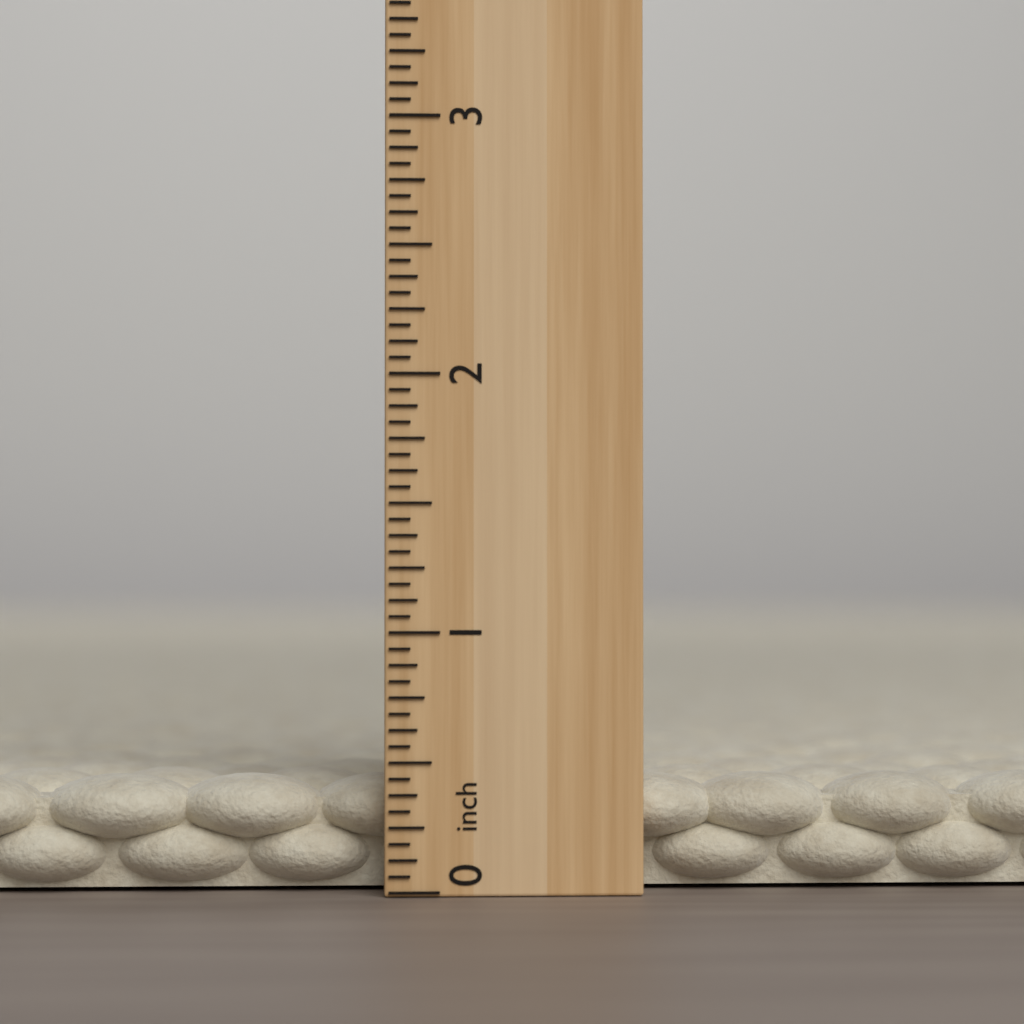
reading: 0.4375 inch
